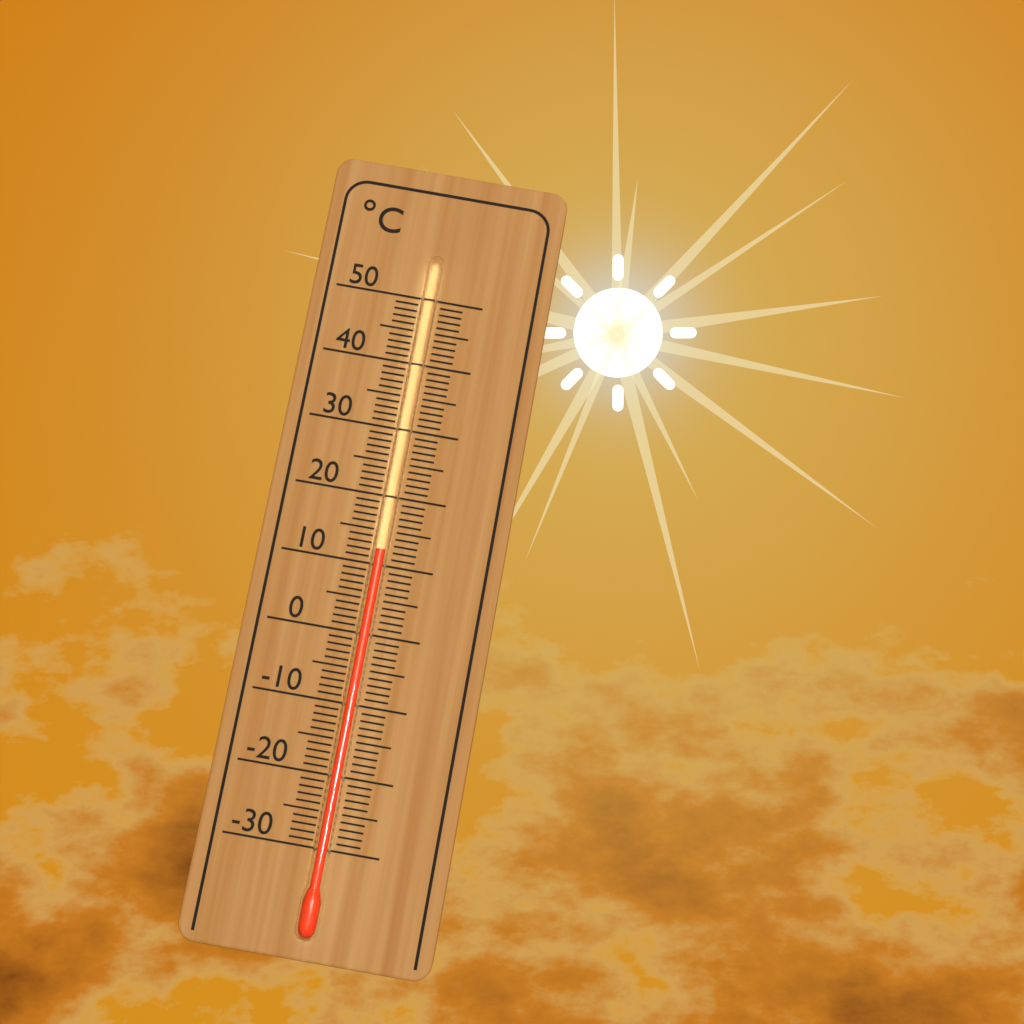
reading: 12 °C
